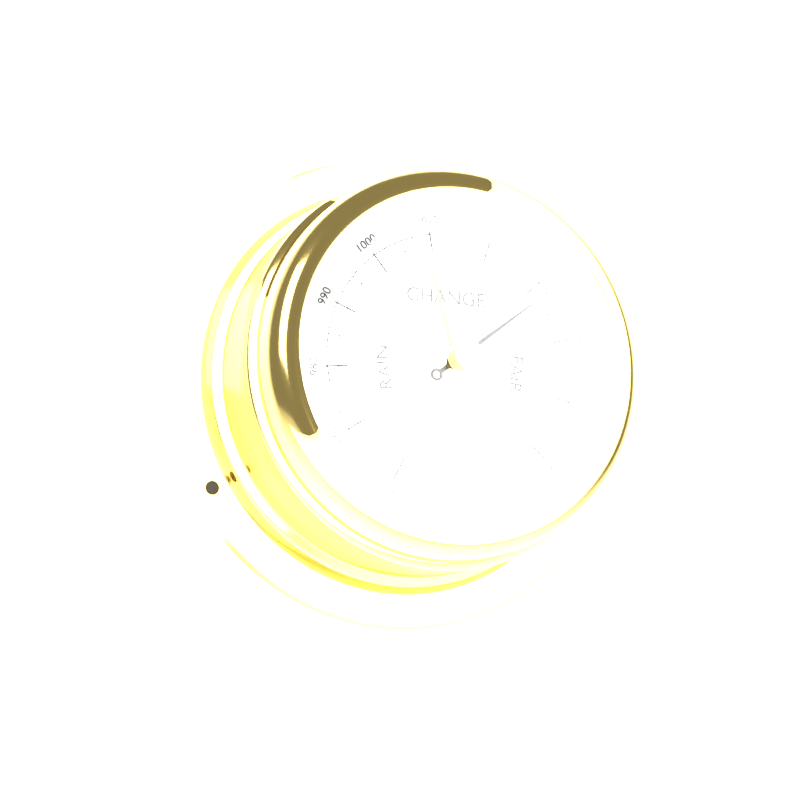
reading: 1032 mbar
